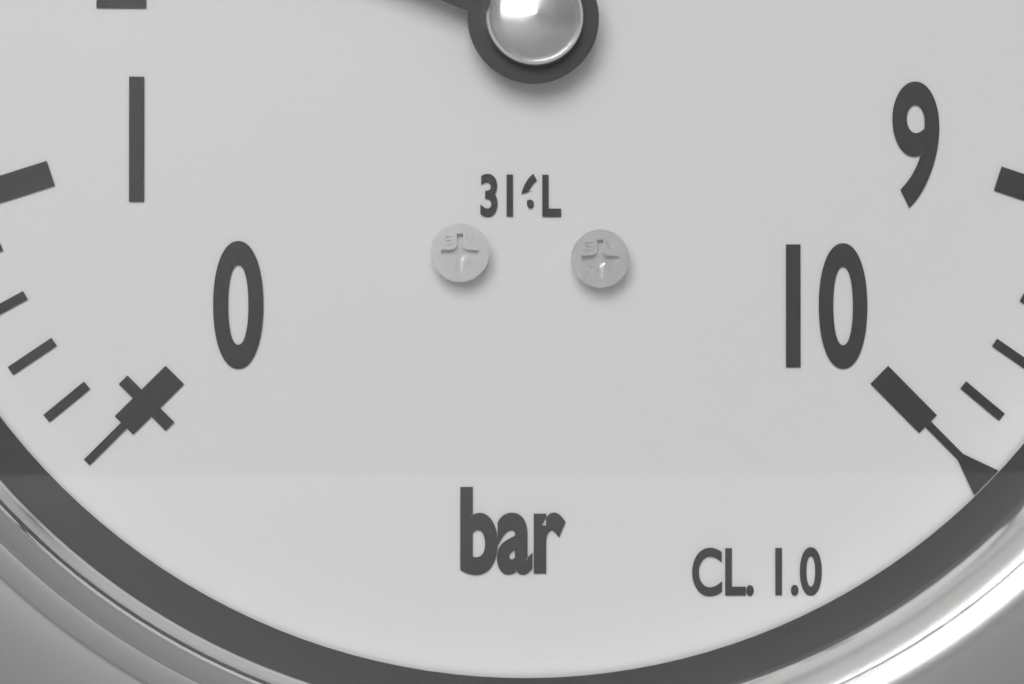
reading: 2.4 bar
